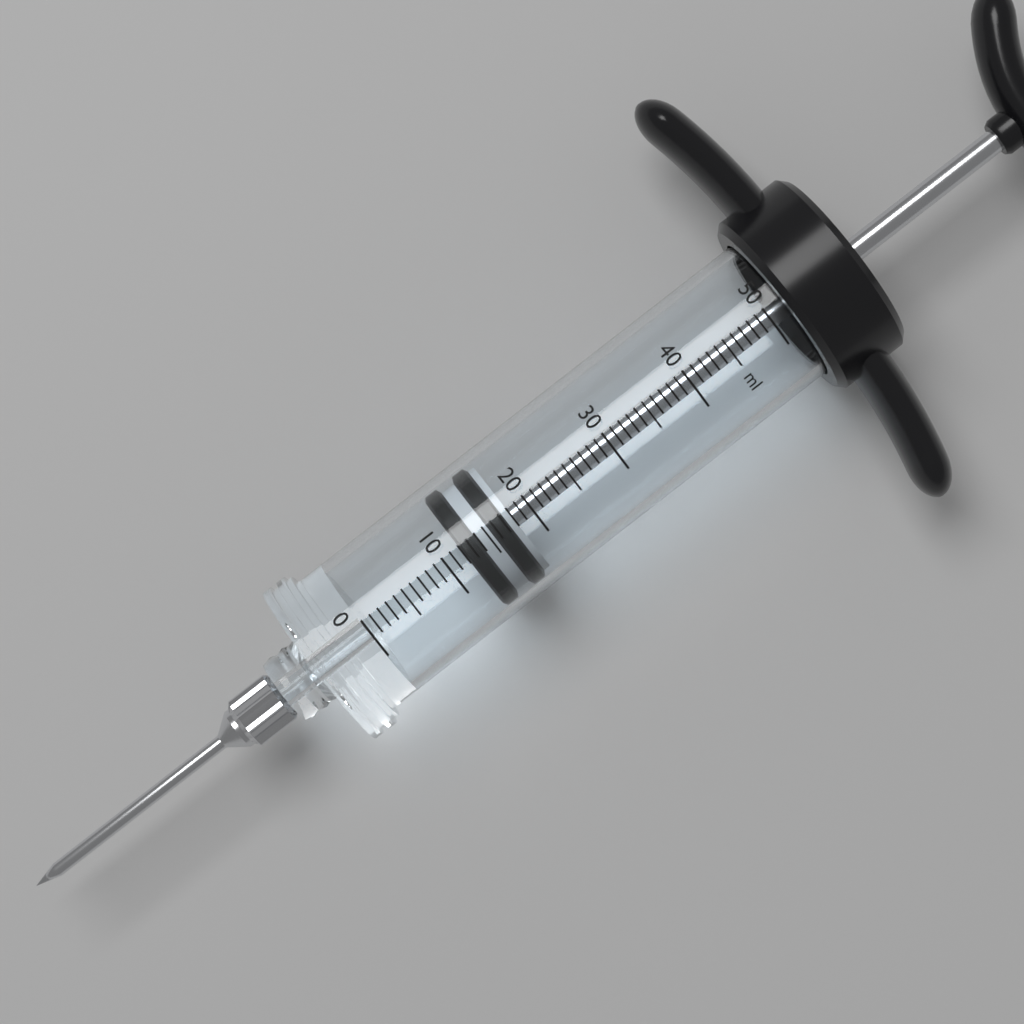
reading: 12 ml
